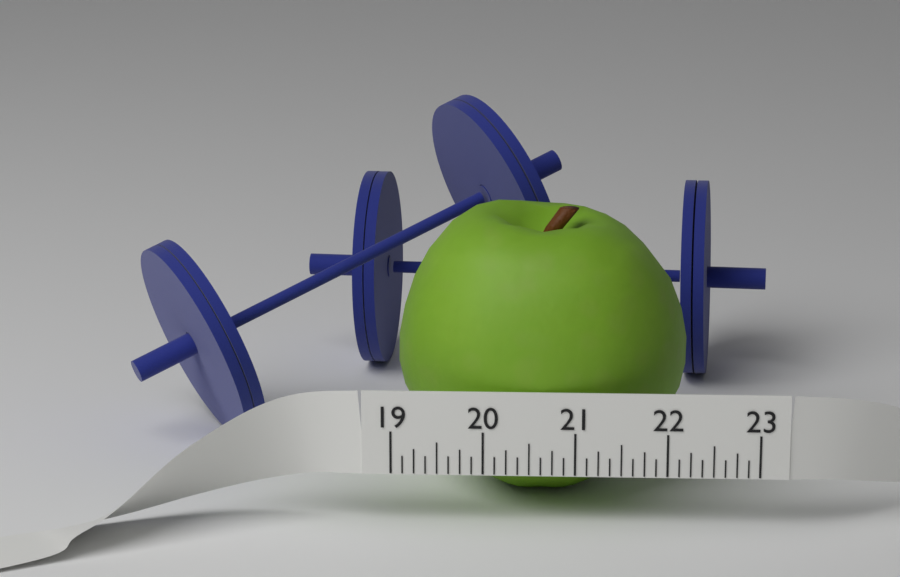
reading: 22.250 (no unit)
